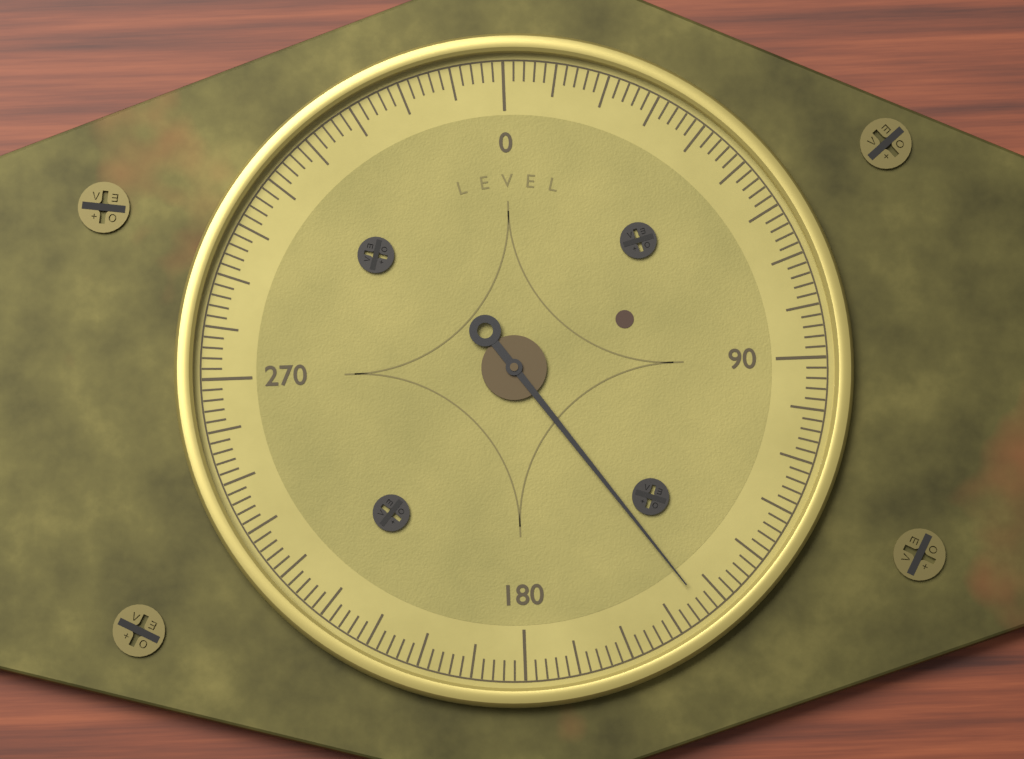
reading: 144 (no unit)
